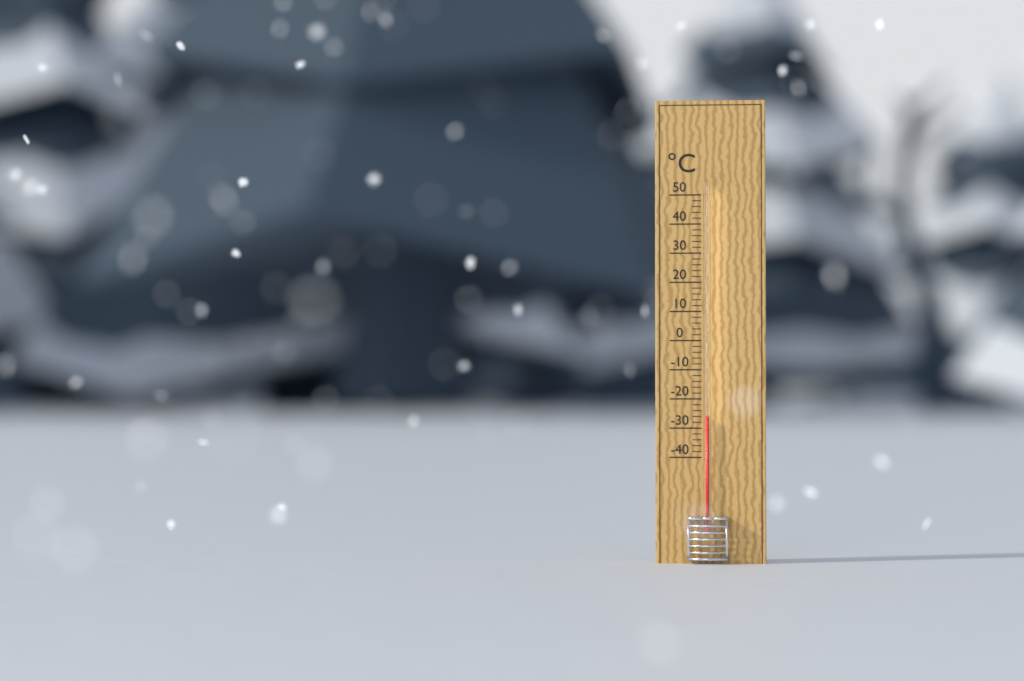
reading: -26 °C
